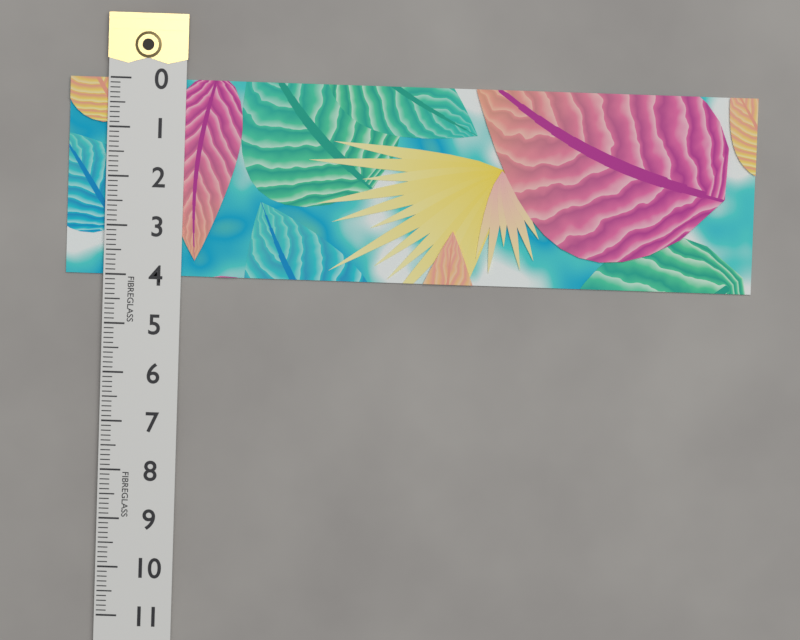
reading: 4.0 (no unit)
